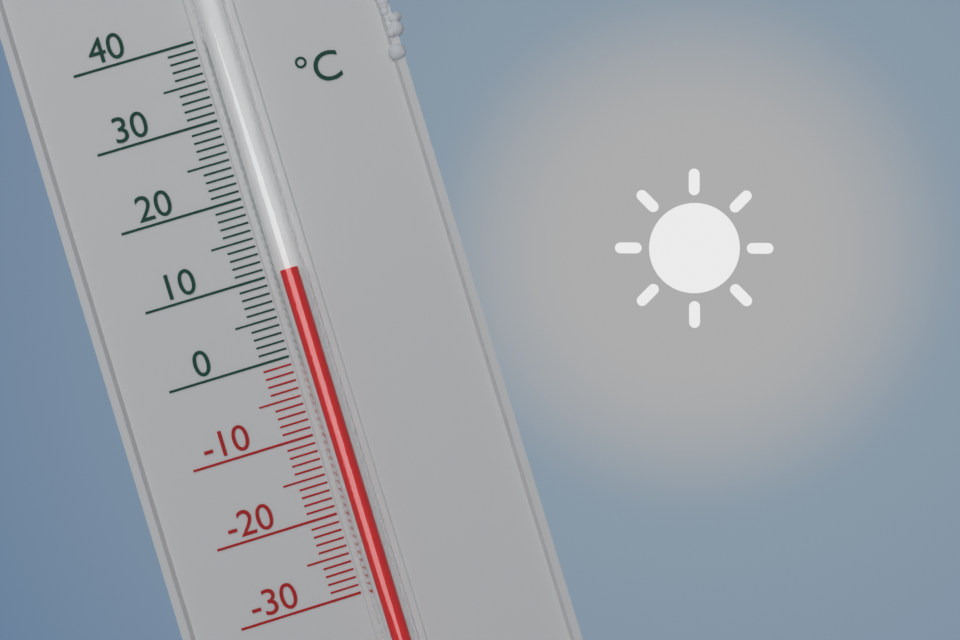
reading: 10 °C
